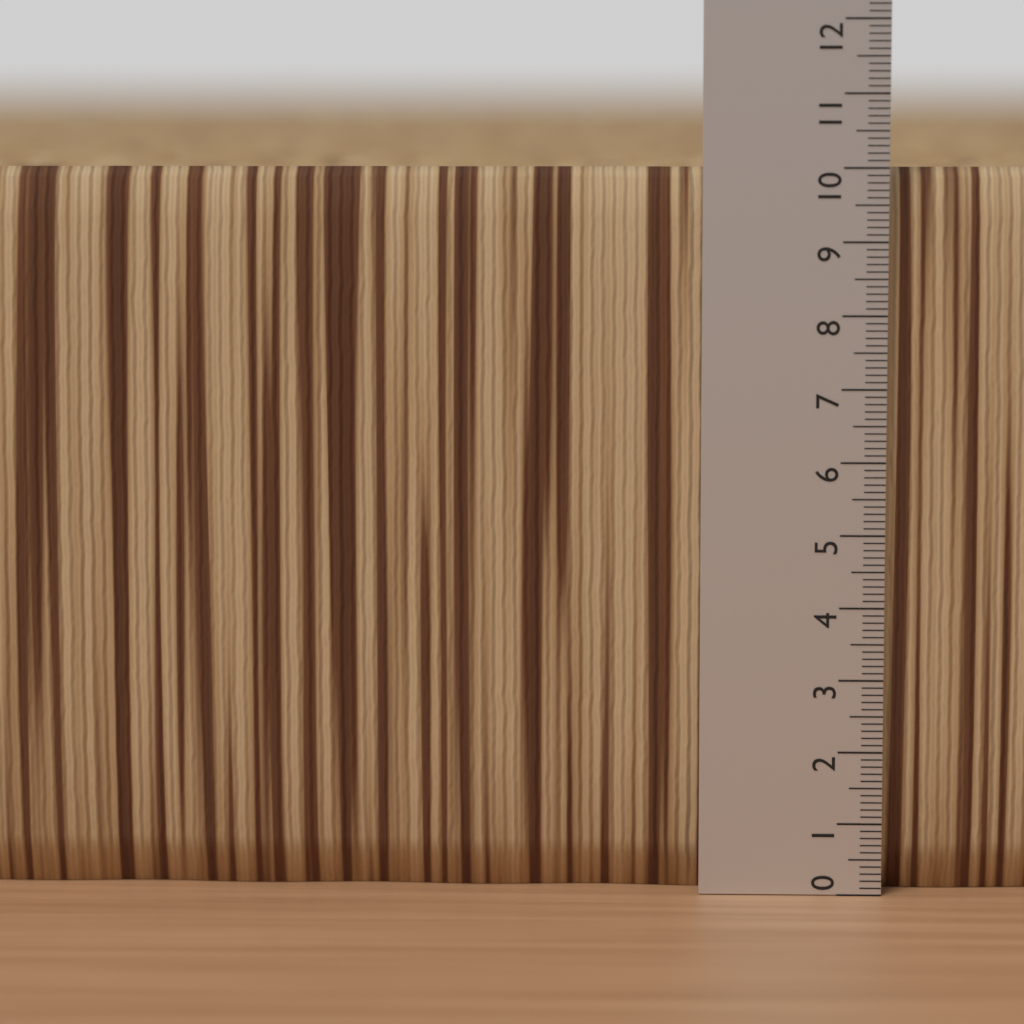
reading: 10.0 (no unit)
